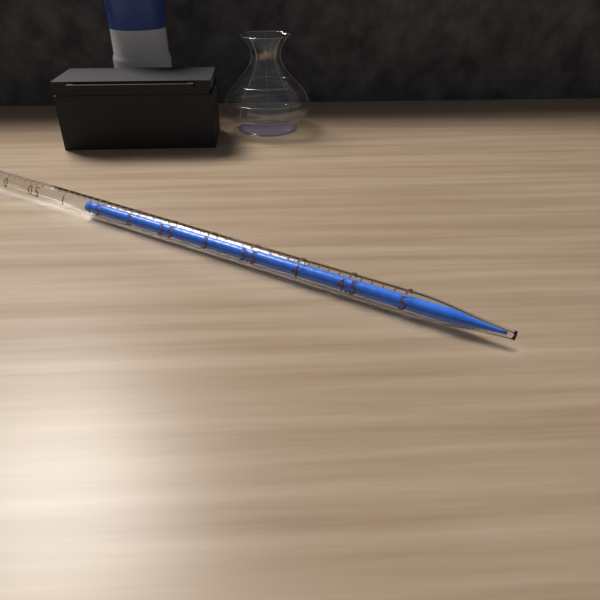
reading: 1.3 ml
